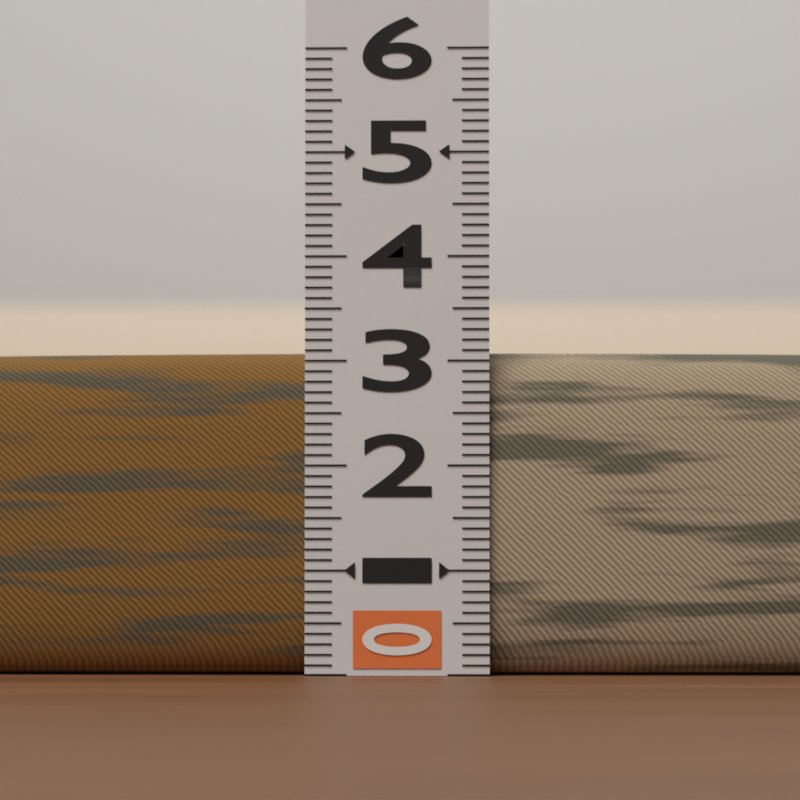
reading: 3.1 (no unit)
